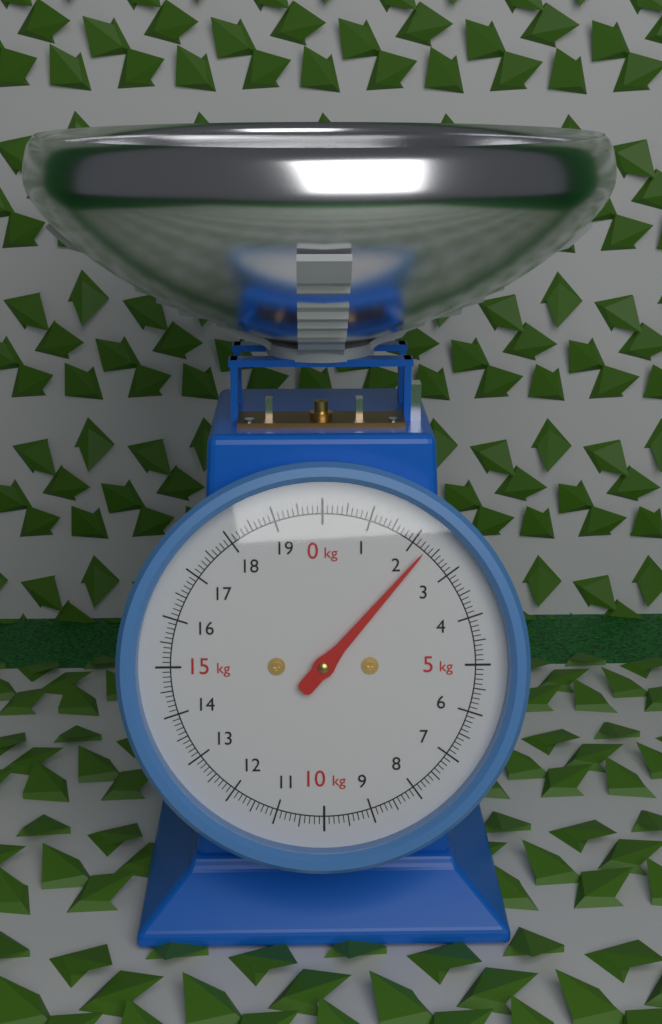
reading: 2.3 kg
